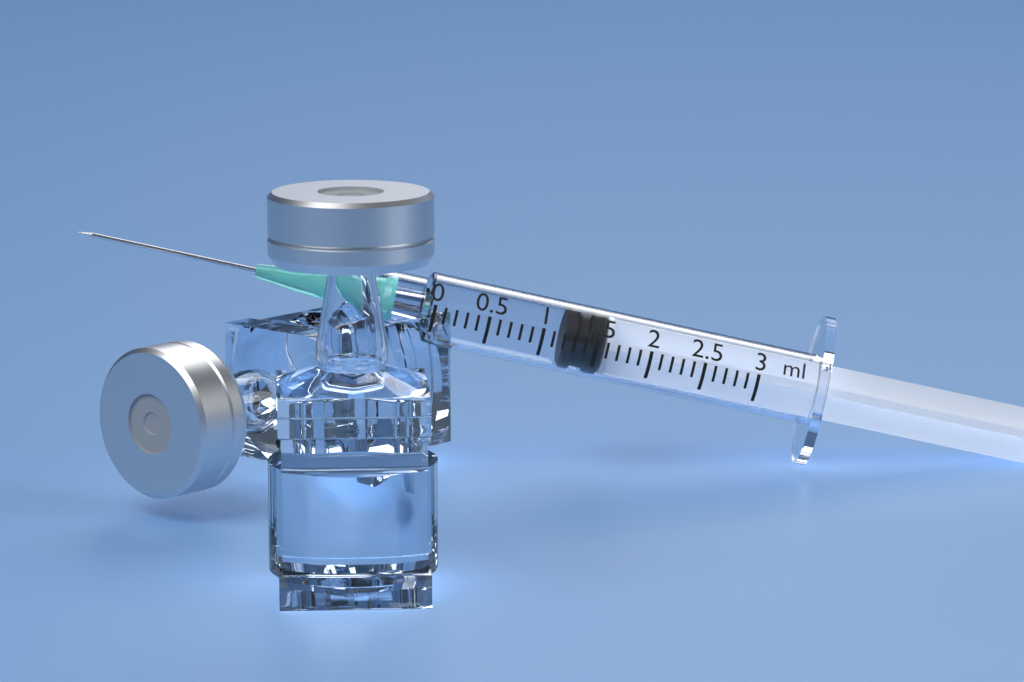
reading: 1.2 ml
